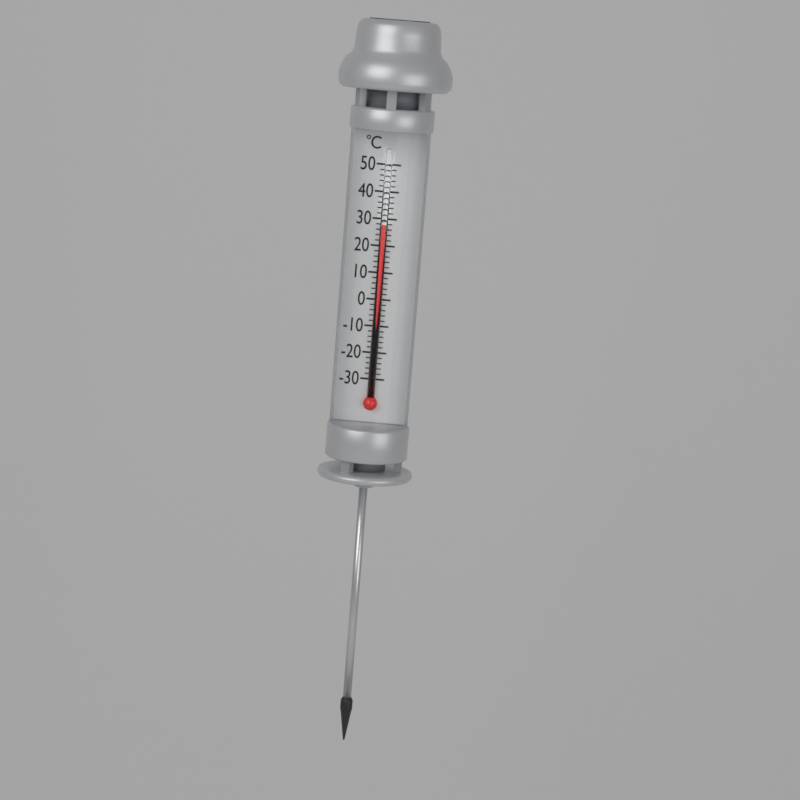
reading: 28 °C
